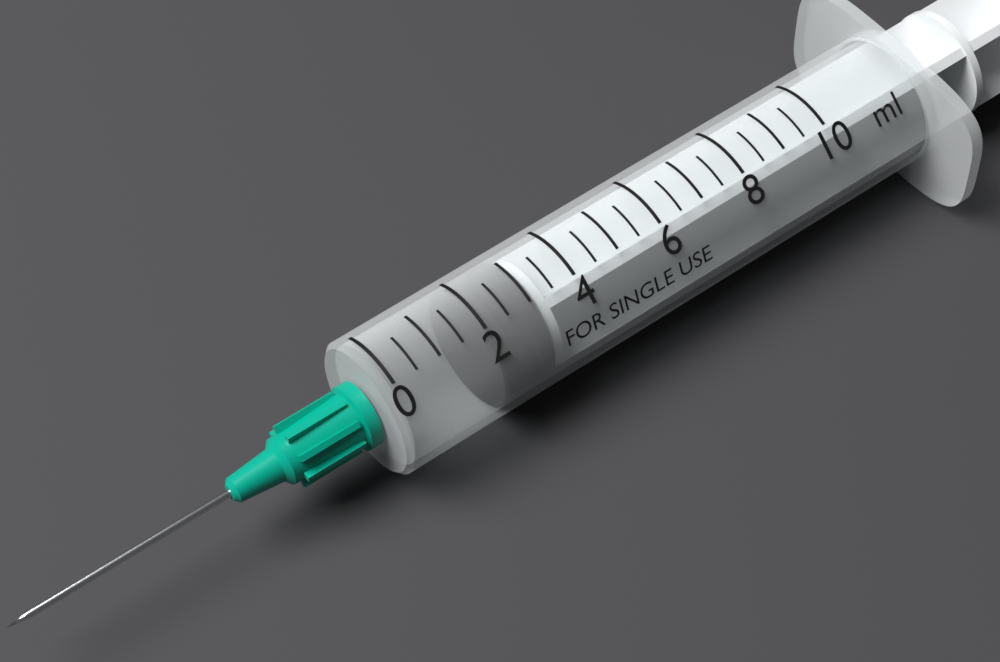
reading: 2.0 ml
